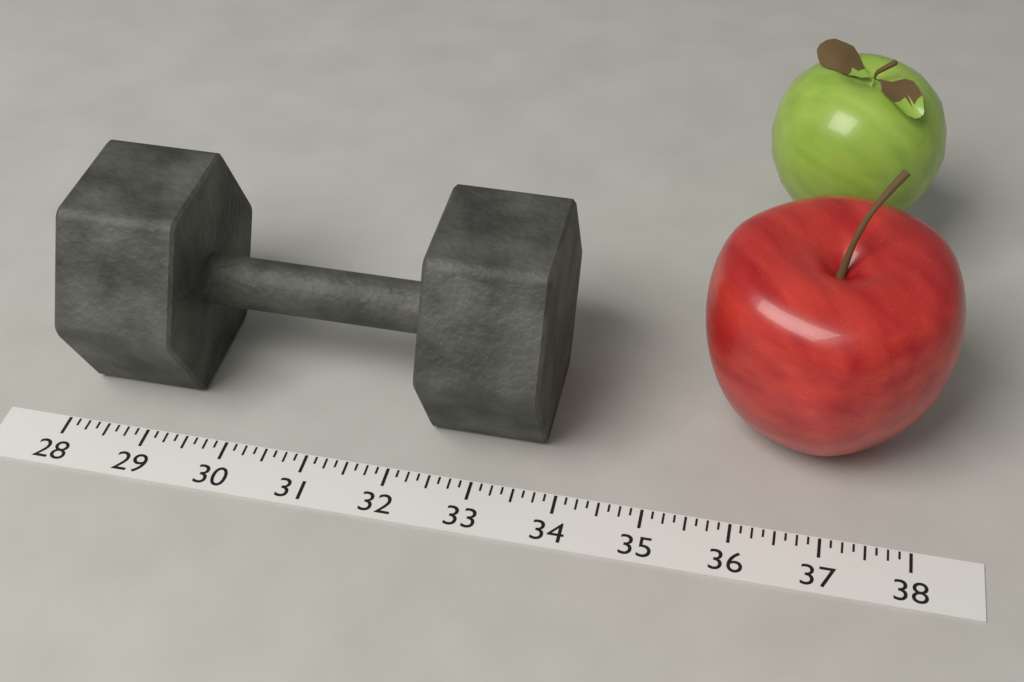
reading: 33.750 (no unit)
